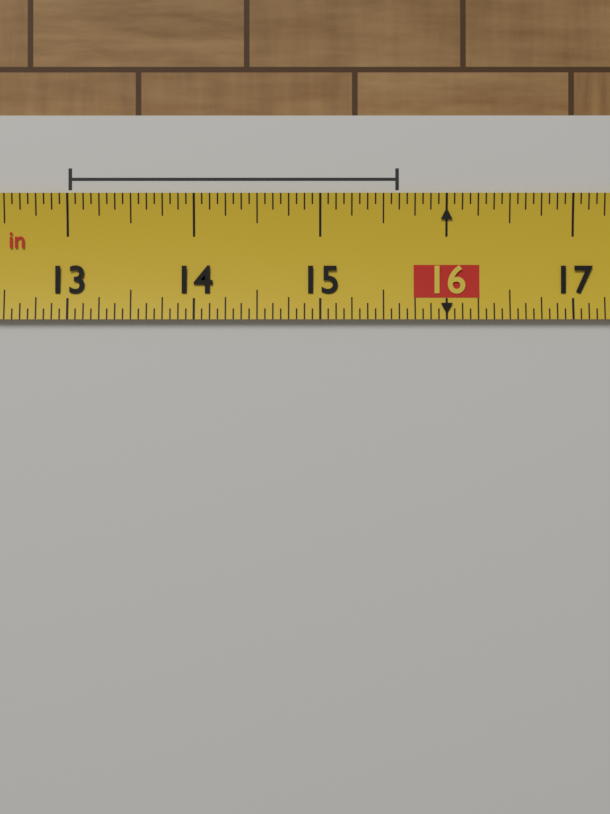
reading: 15.6250 in
